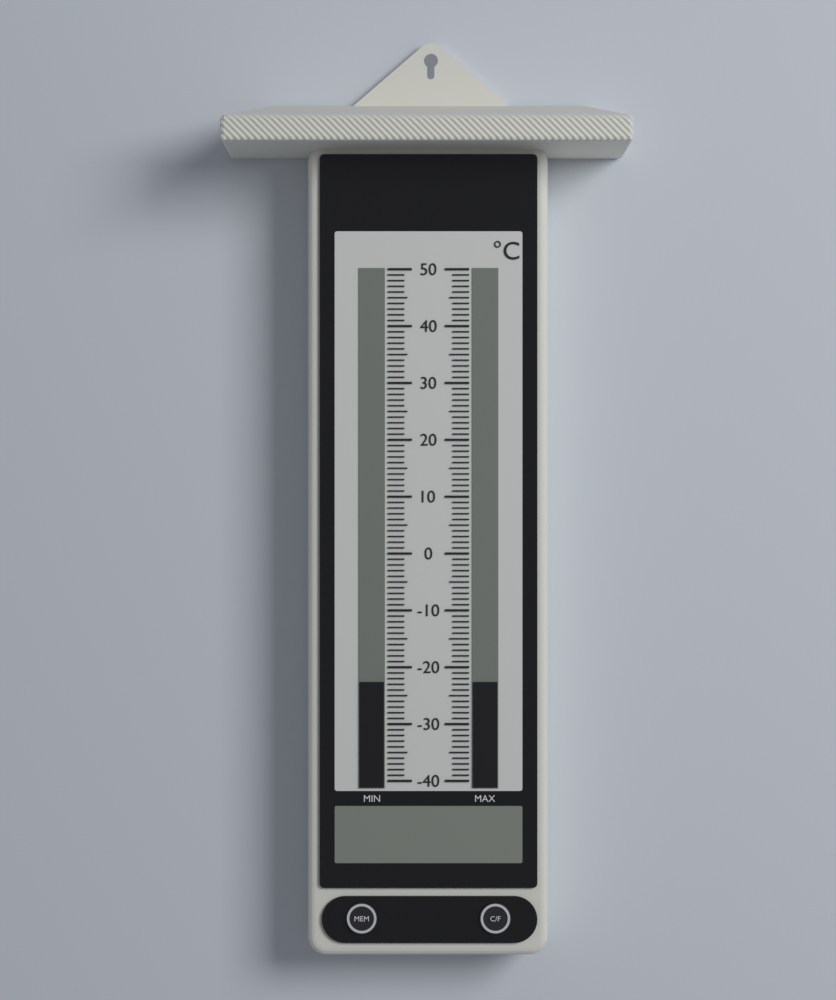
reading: -22.6 °C
